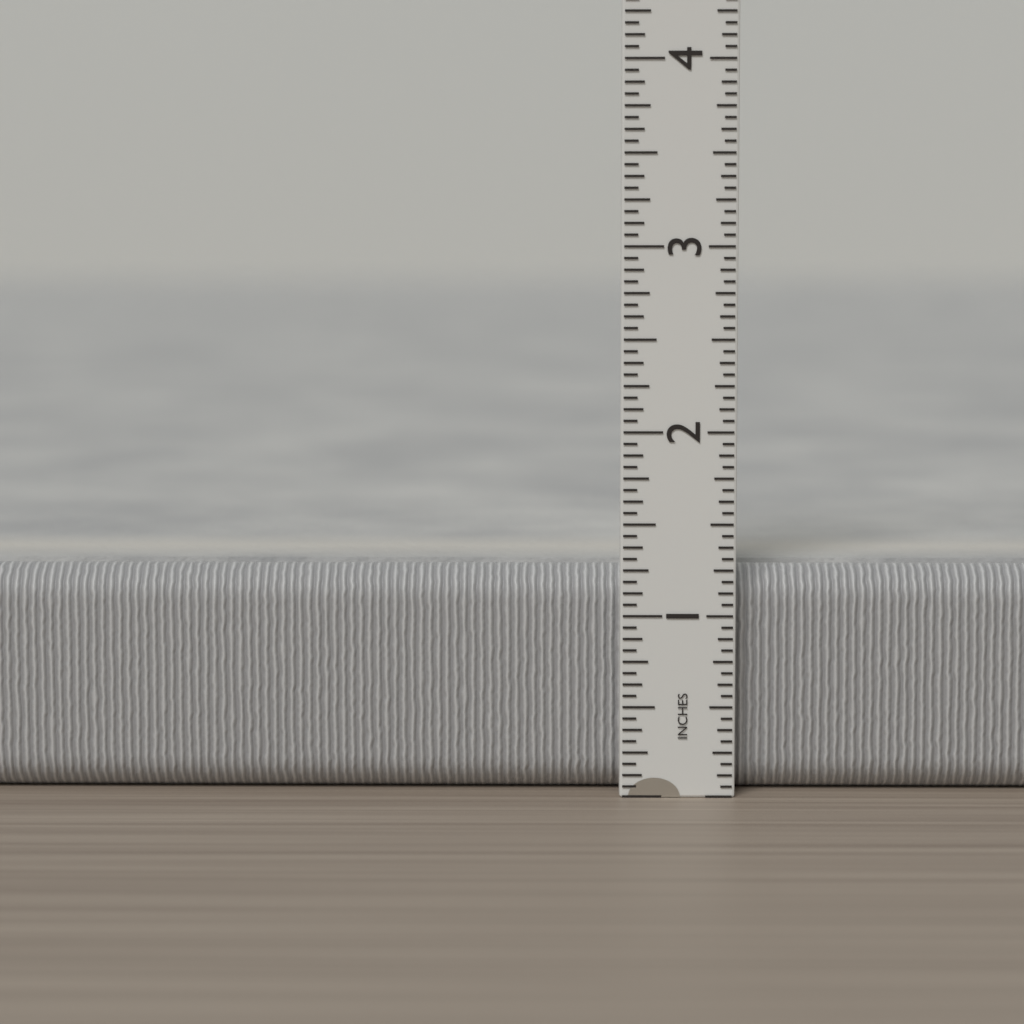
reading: 1.2500 in
